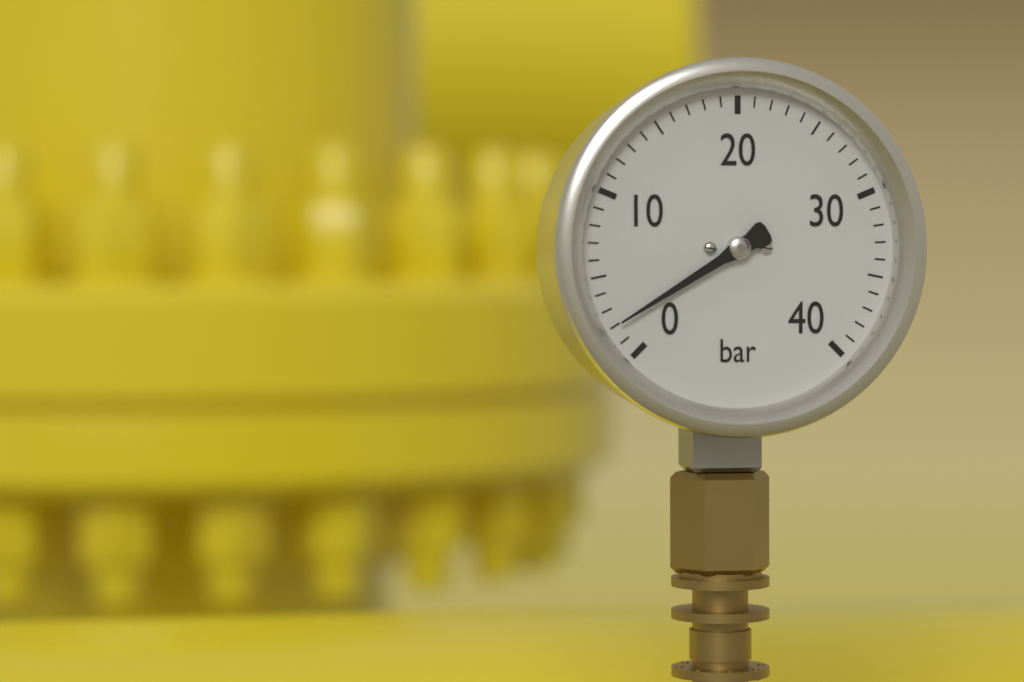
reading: 2 bar
